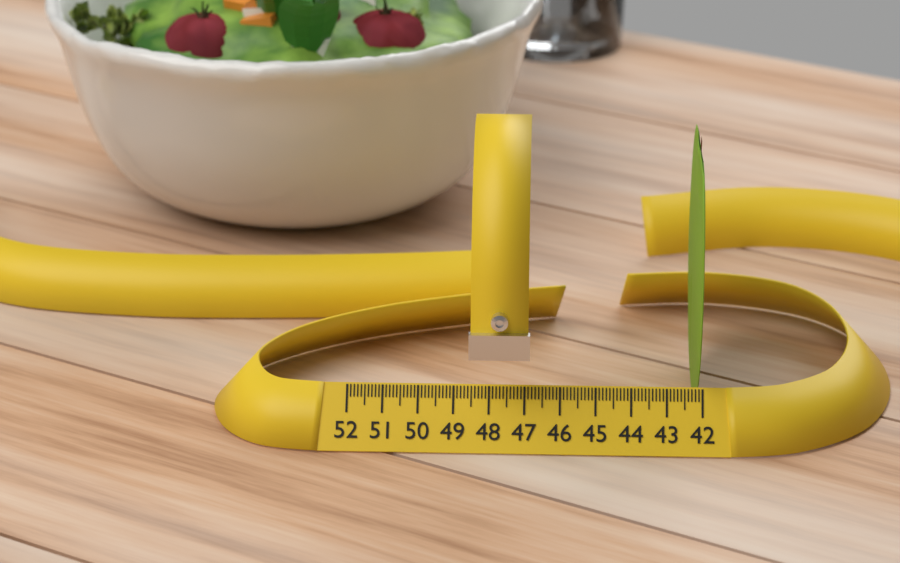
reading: 42.2 (no unit)
